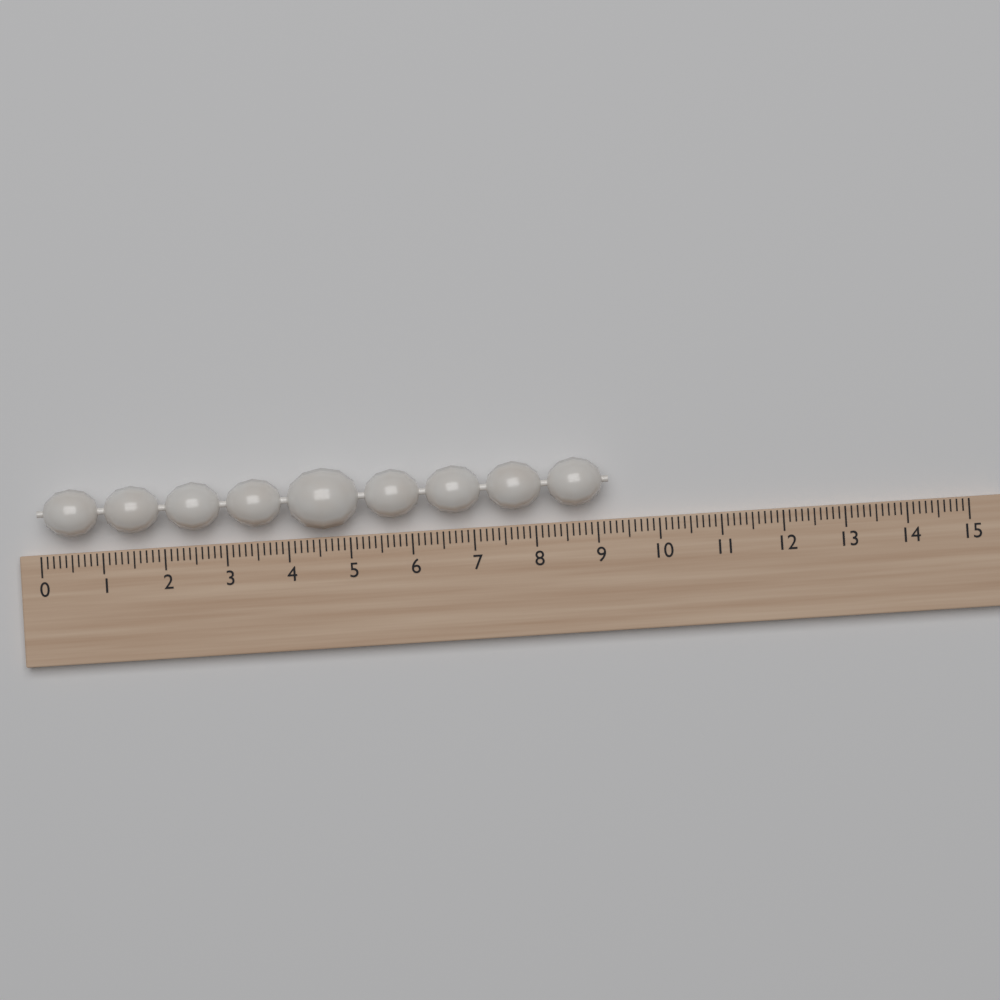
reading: 9.2 (no unit)
